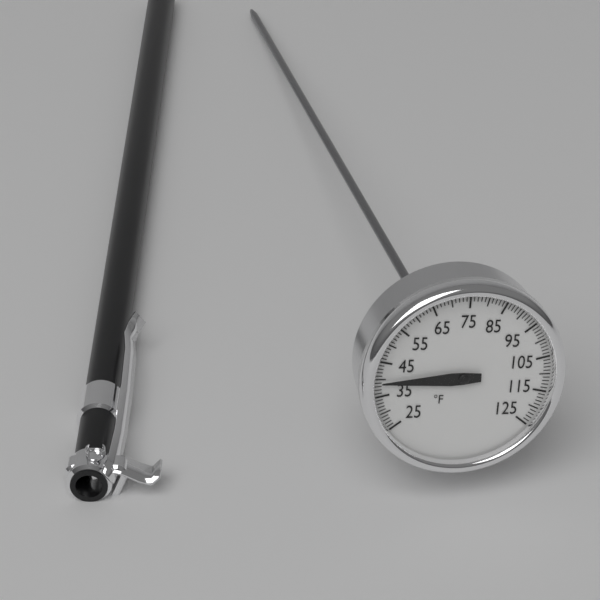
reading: 39 °F
